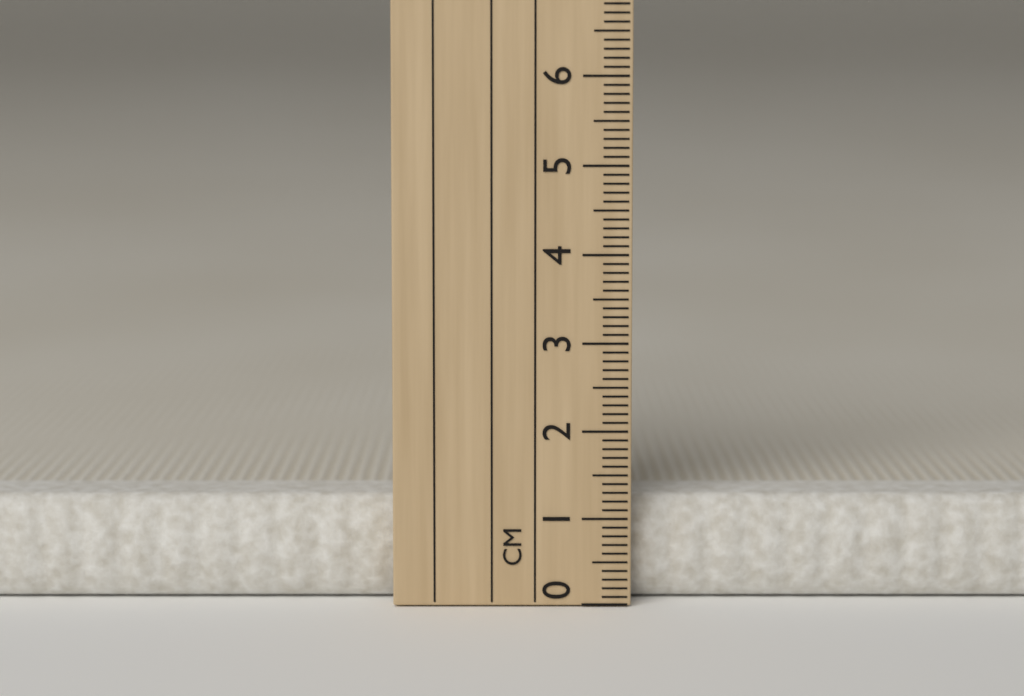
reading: 1.2 cm
